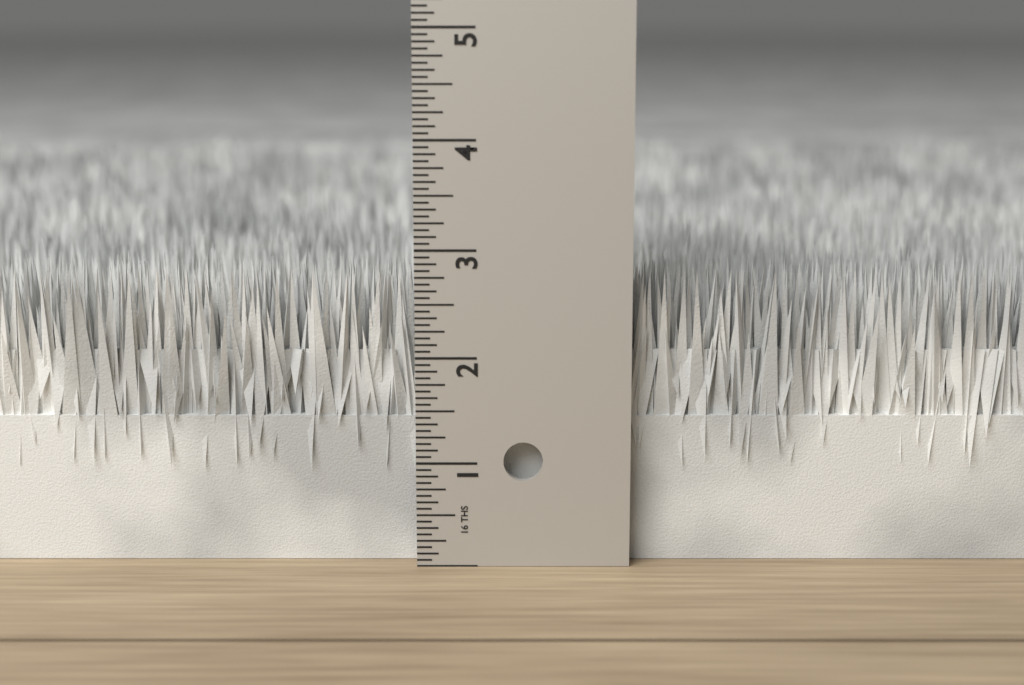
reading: 2.8125 in
